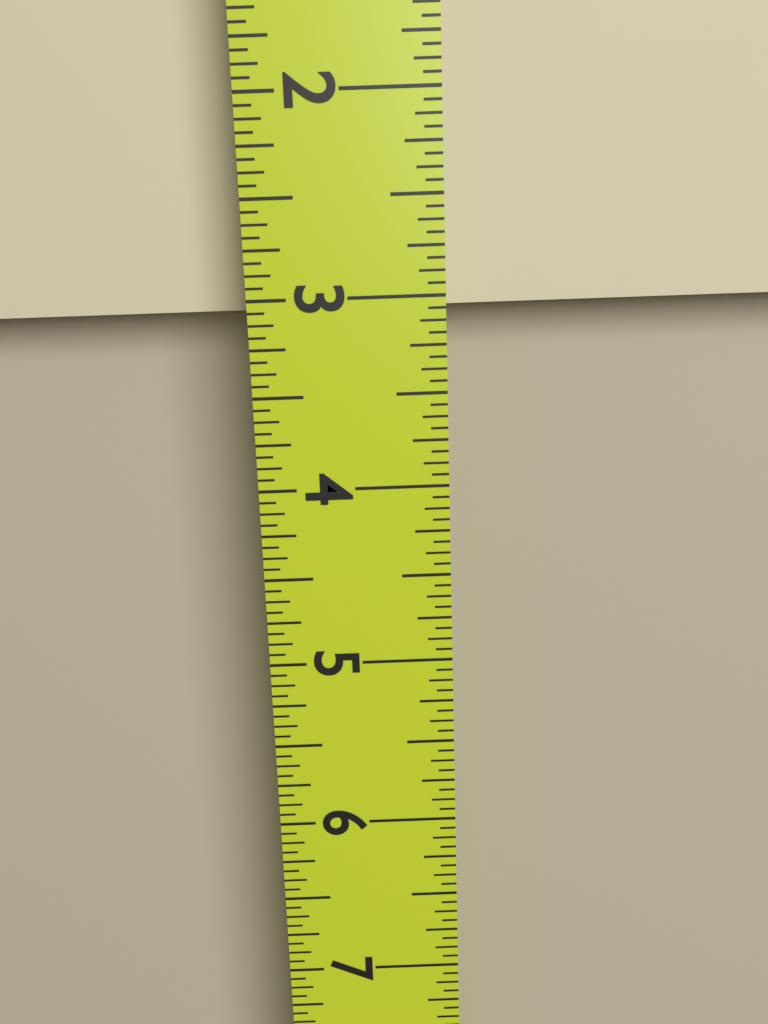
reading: 3.0625 in
